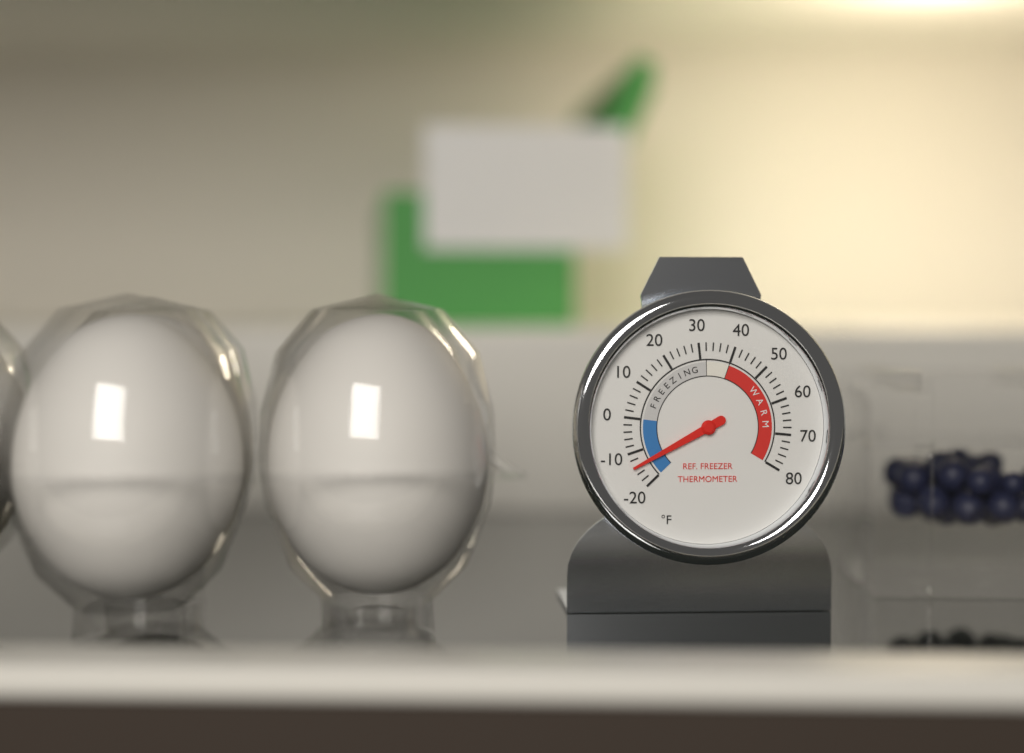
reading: -14 °F
